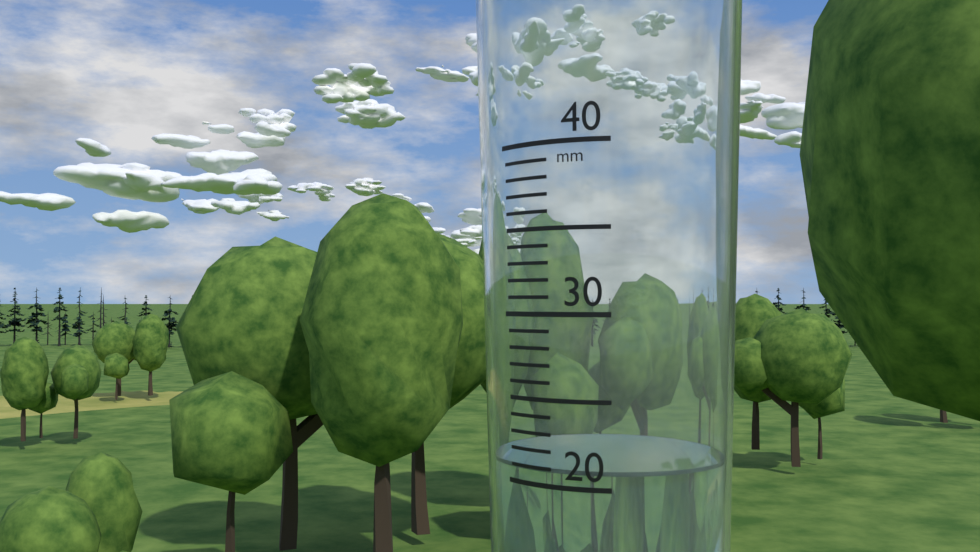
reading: 21 mm
